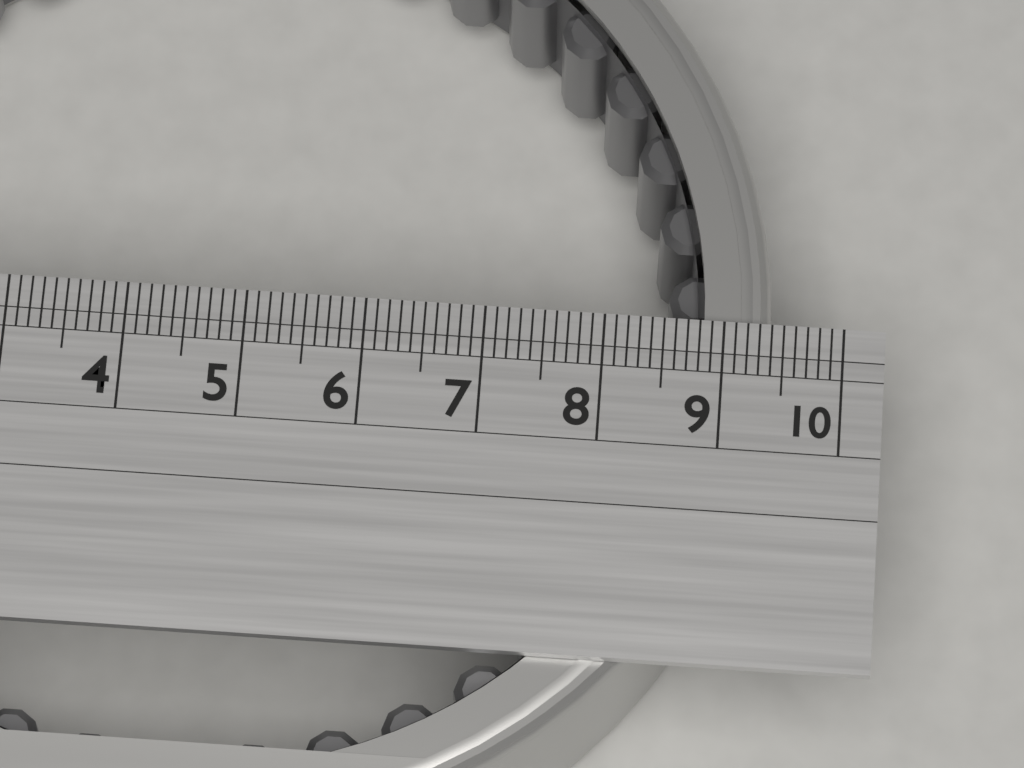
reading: 9.4 (no unit)
